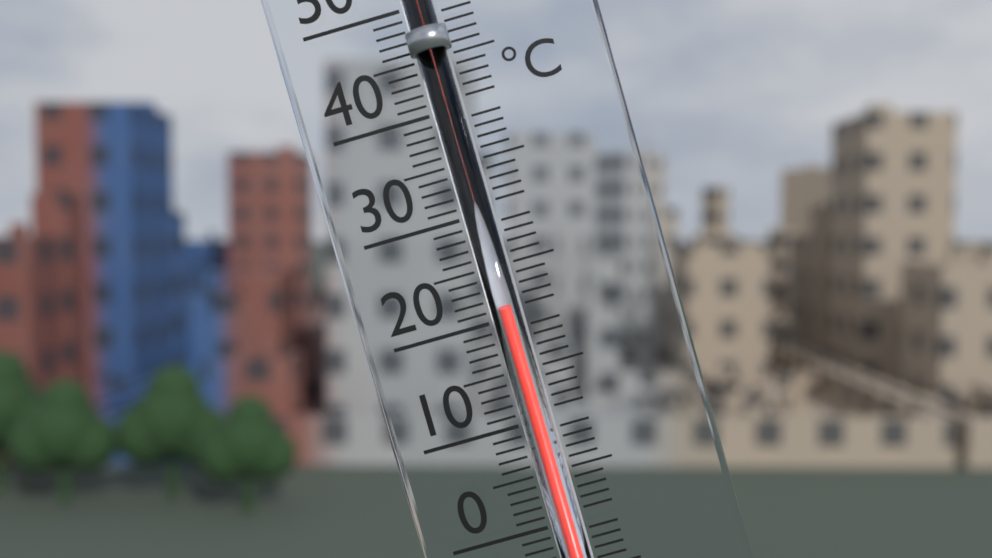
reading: 21 °C
